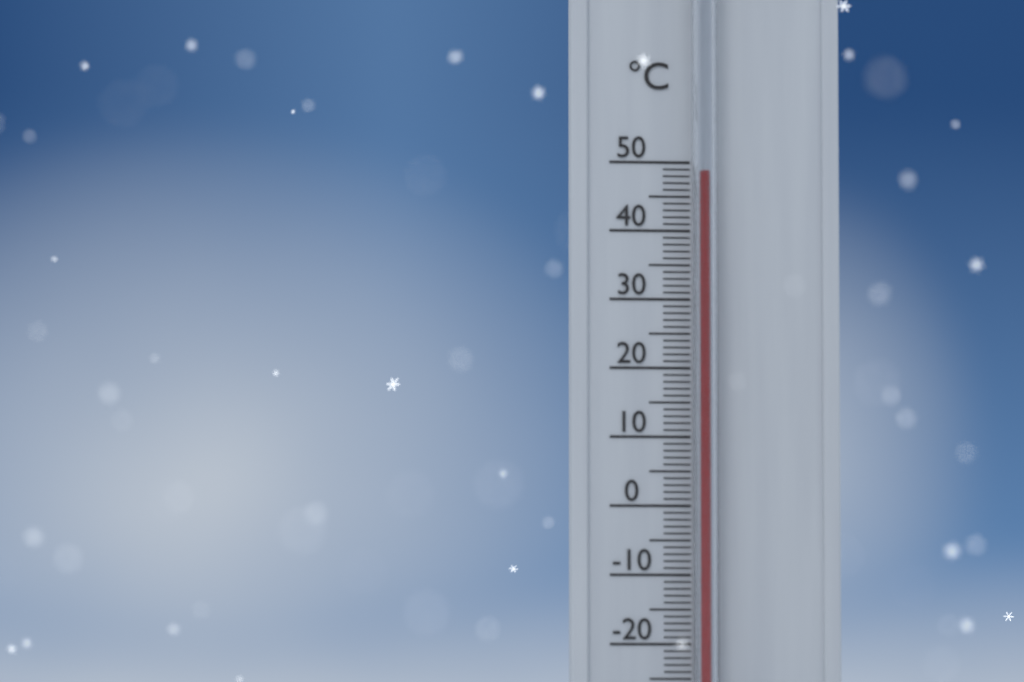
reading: 48 °C
